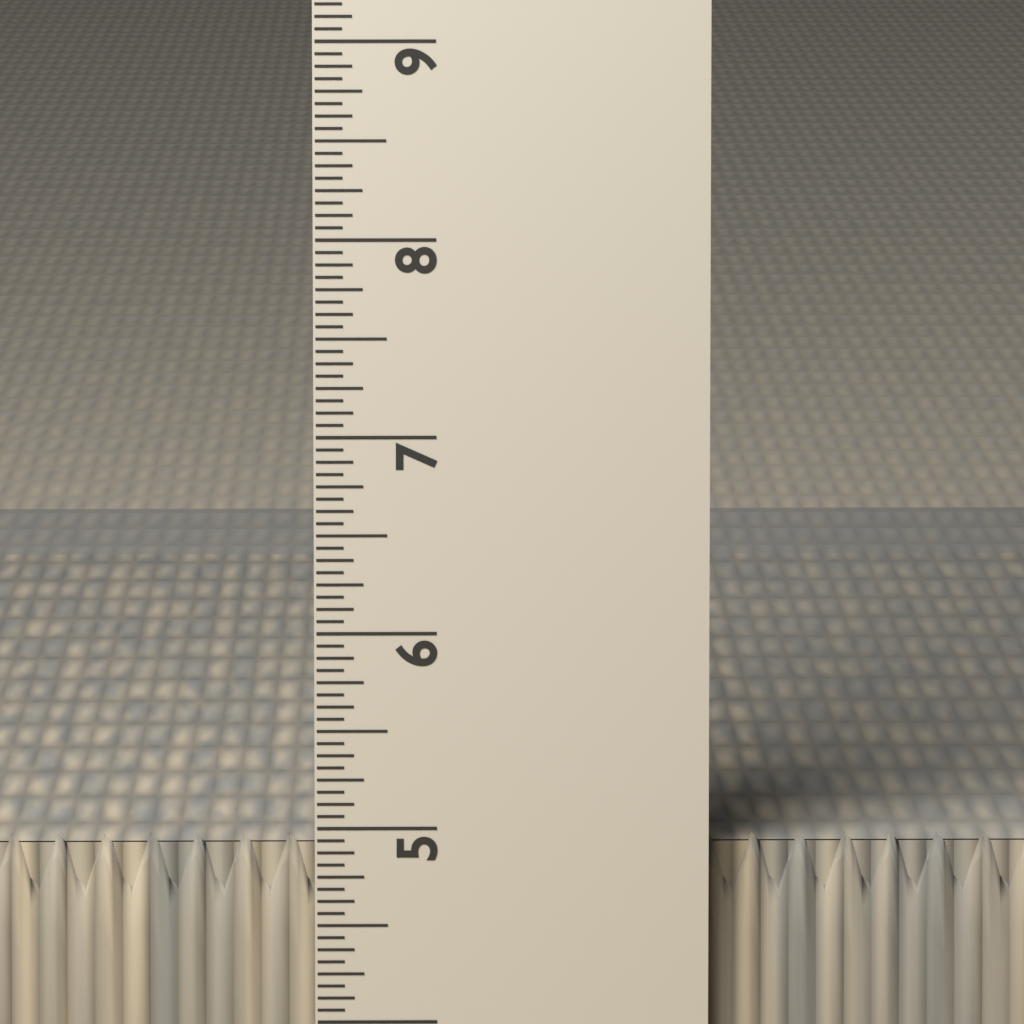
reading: 4.9375 in
